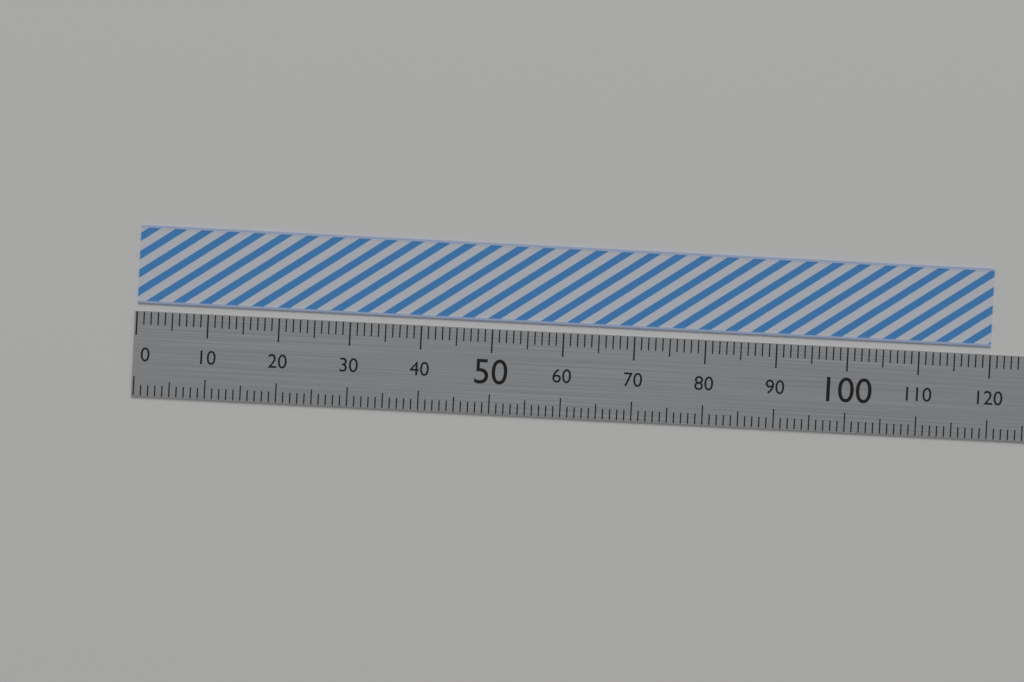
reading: 120 (no unit)
